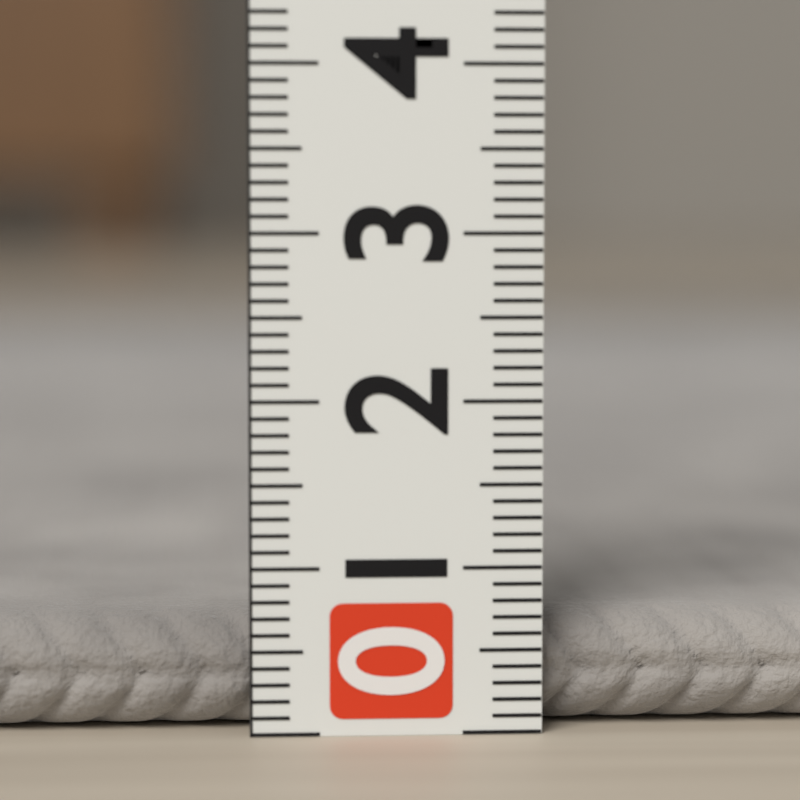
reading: 0.7 (no unit)
